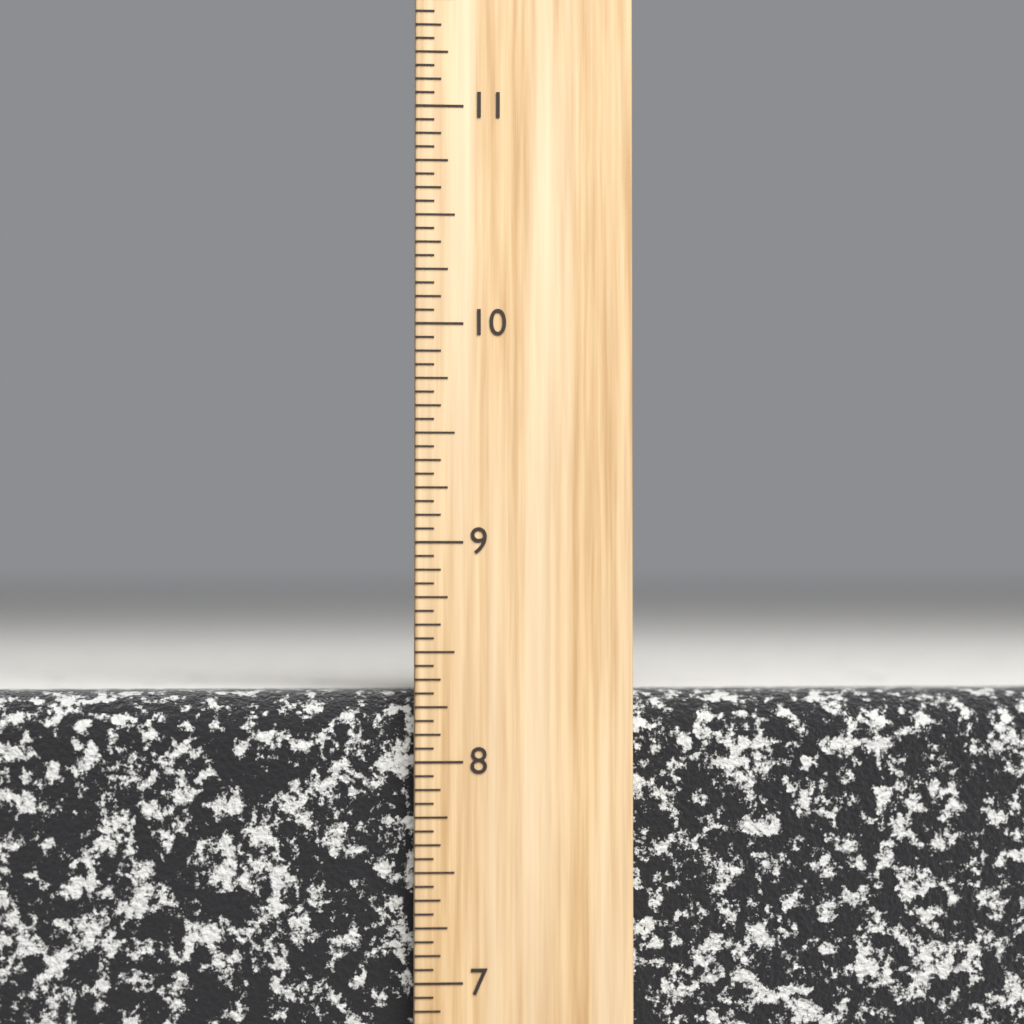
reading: 8.3125 inch
